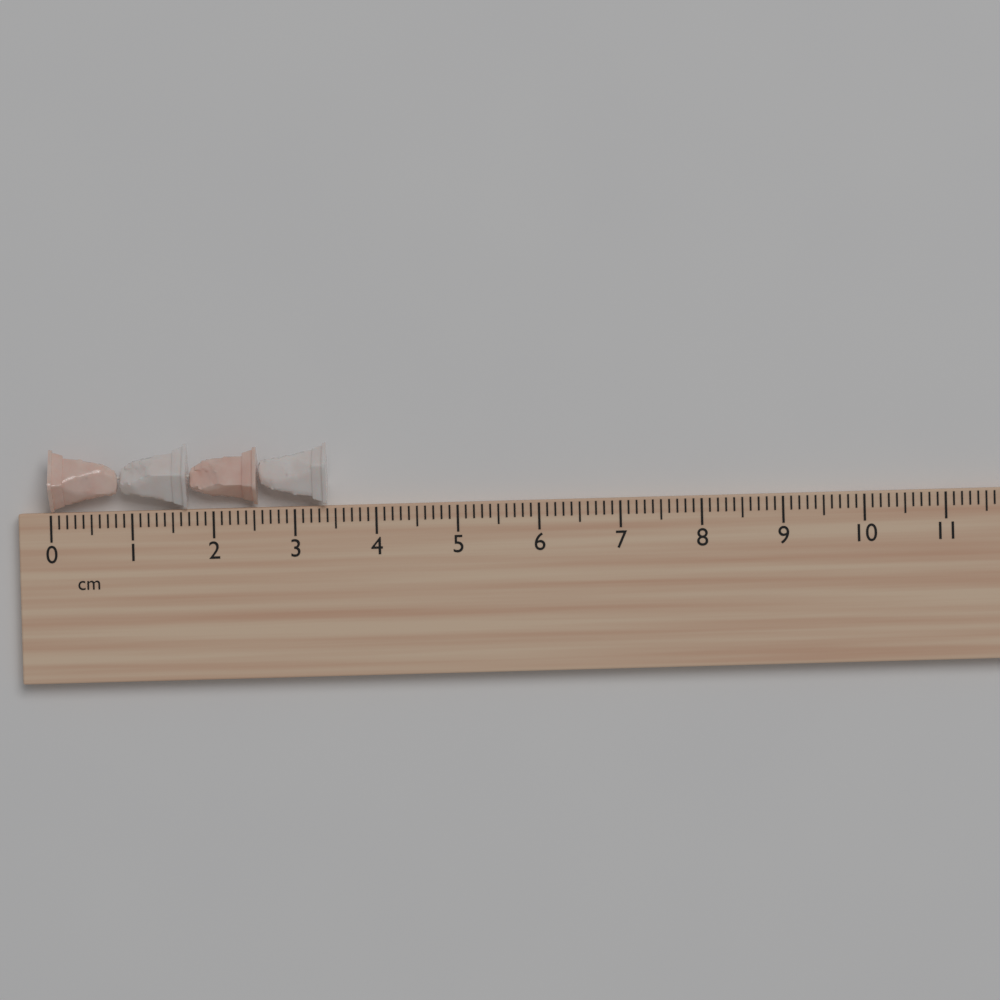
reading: 3.4 cm
